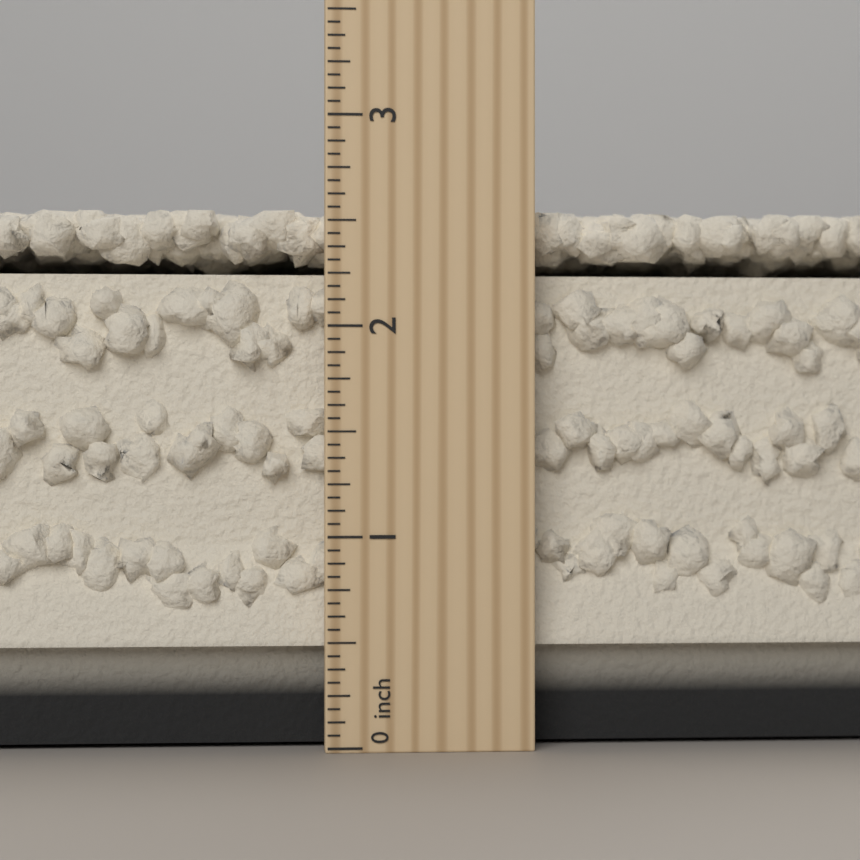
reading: 2.5625 inch
